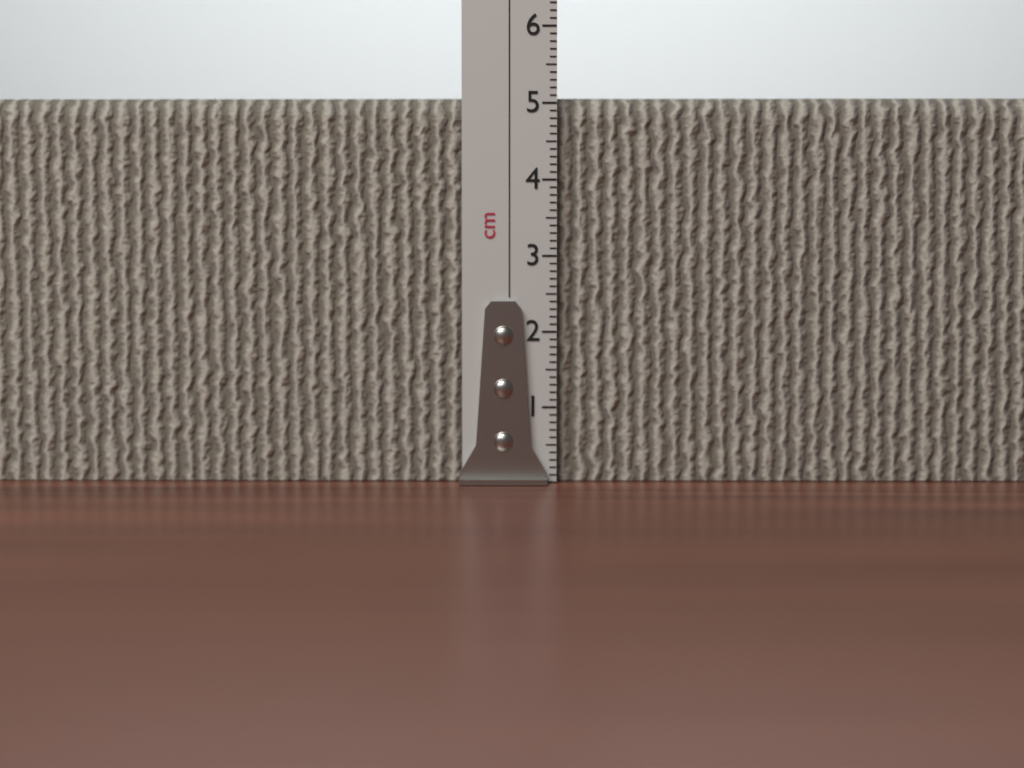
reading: 5.1 cm
